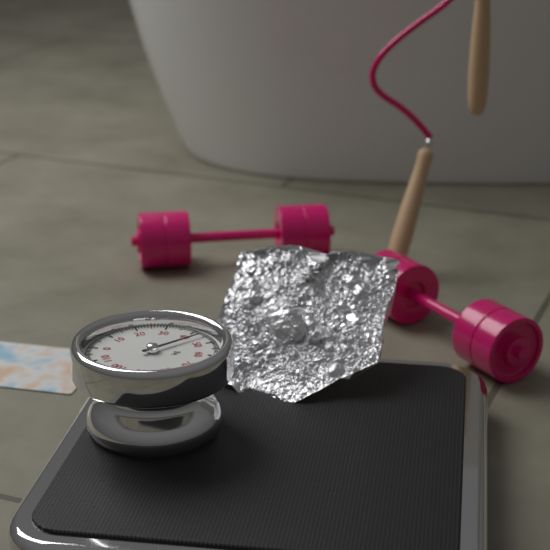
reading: 44 kg
